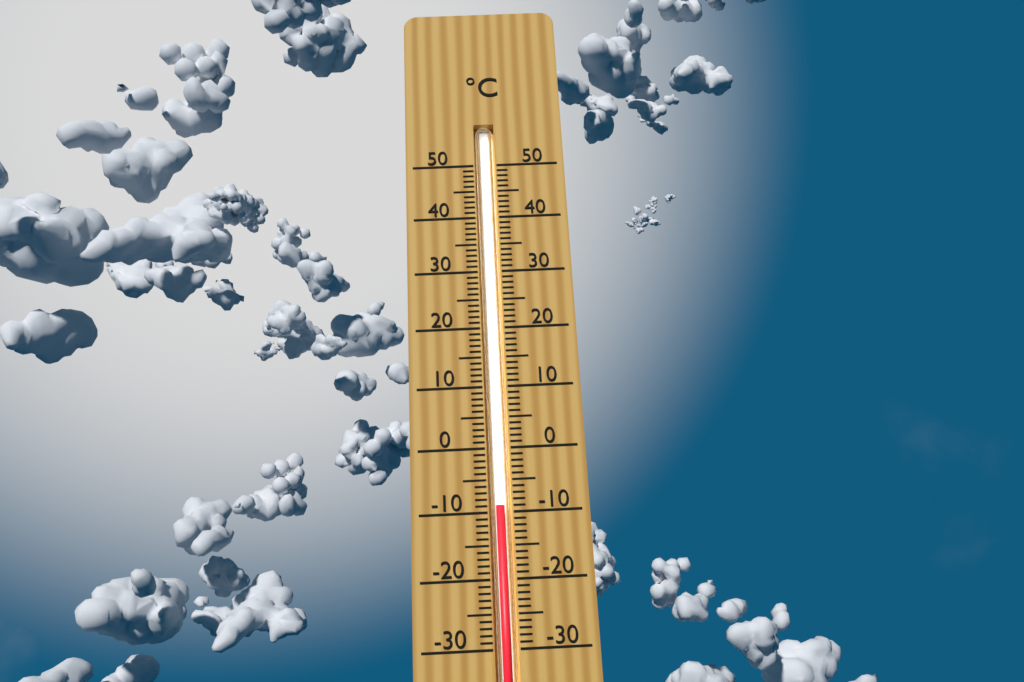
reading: -9 °C
